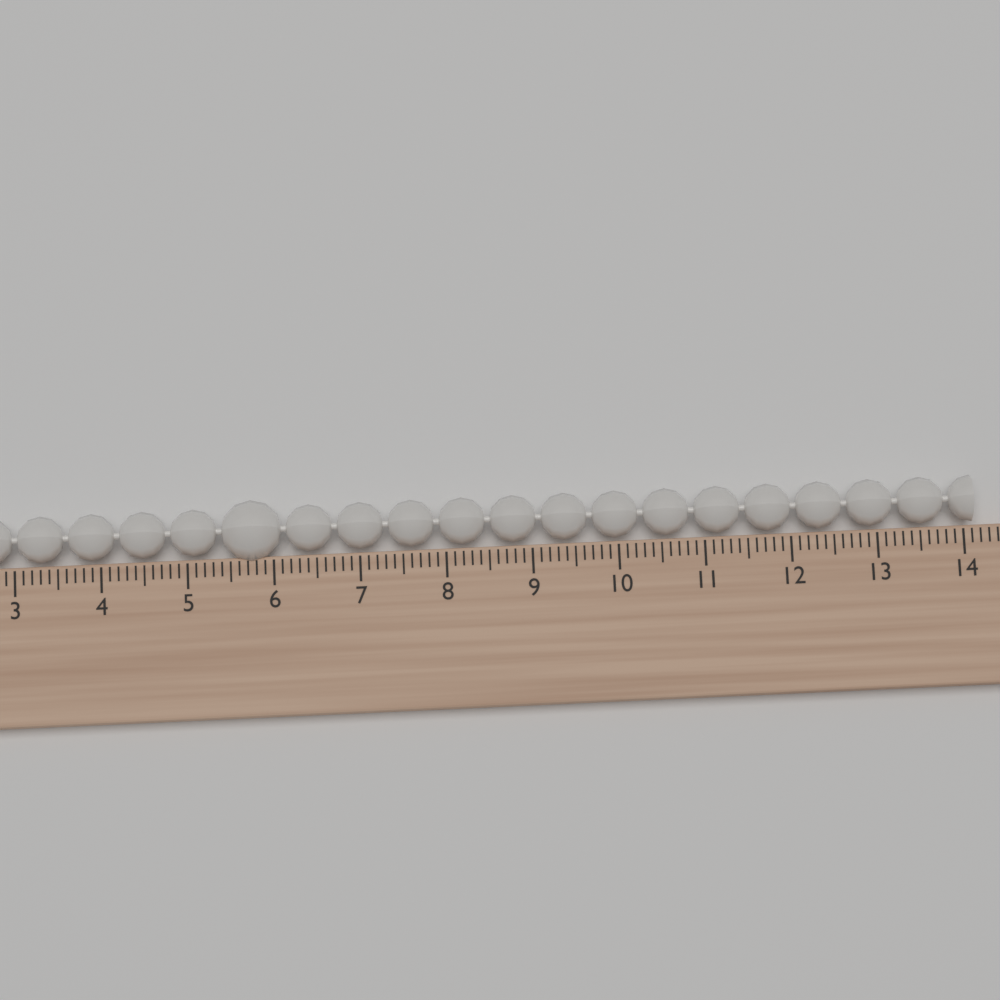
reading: 14.1 (no unit)
